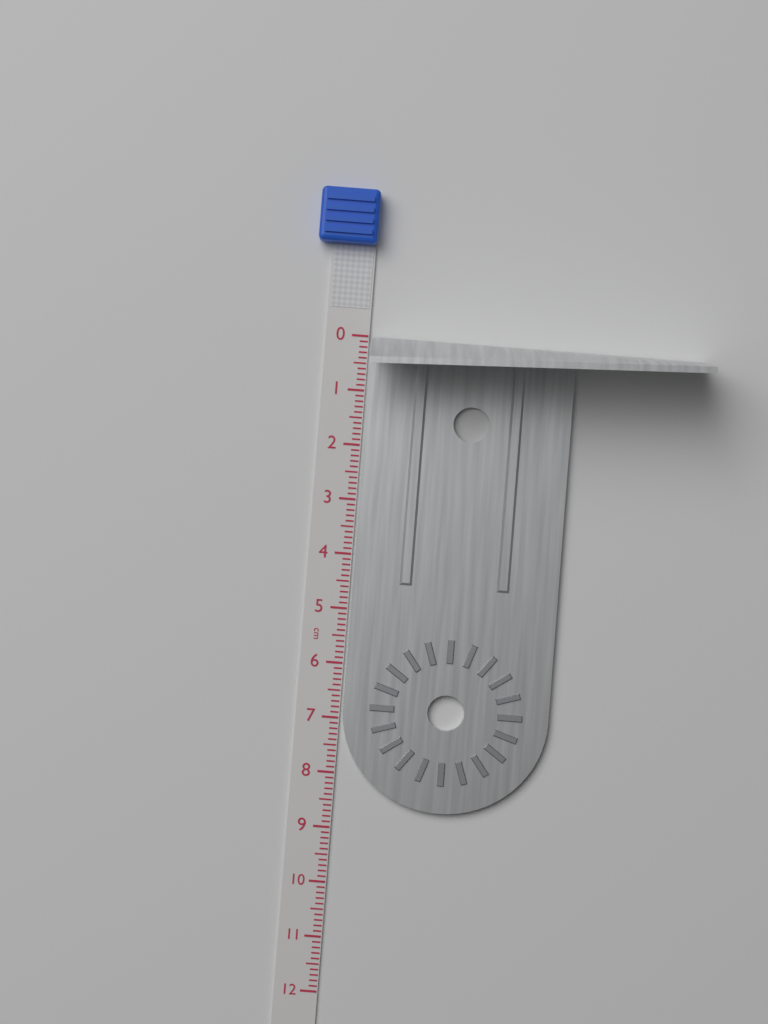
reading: 8.6 cm
